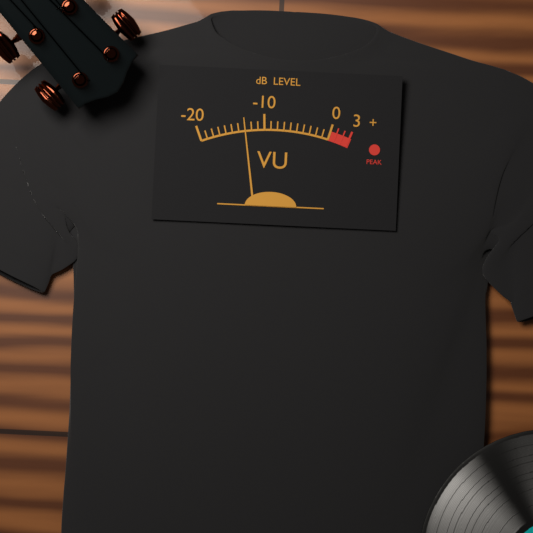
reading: -13 dB
